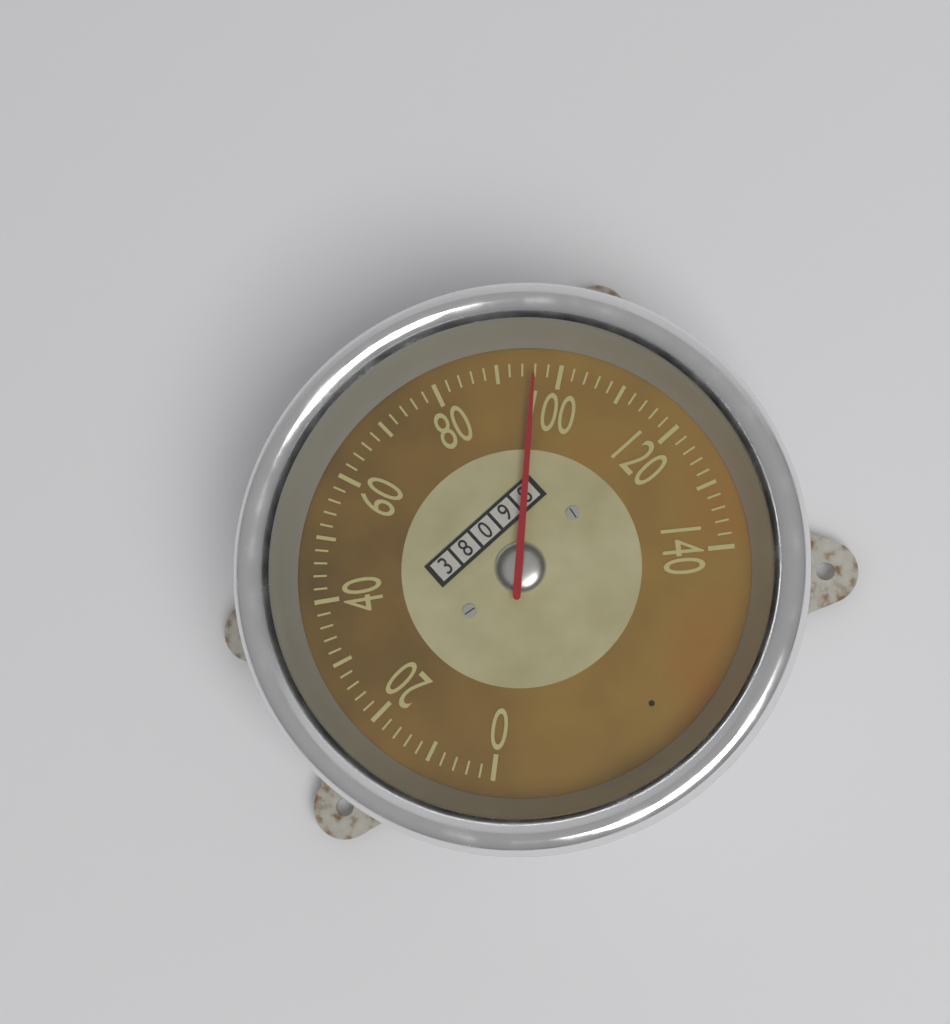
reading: 96 (no unit)
